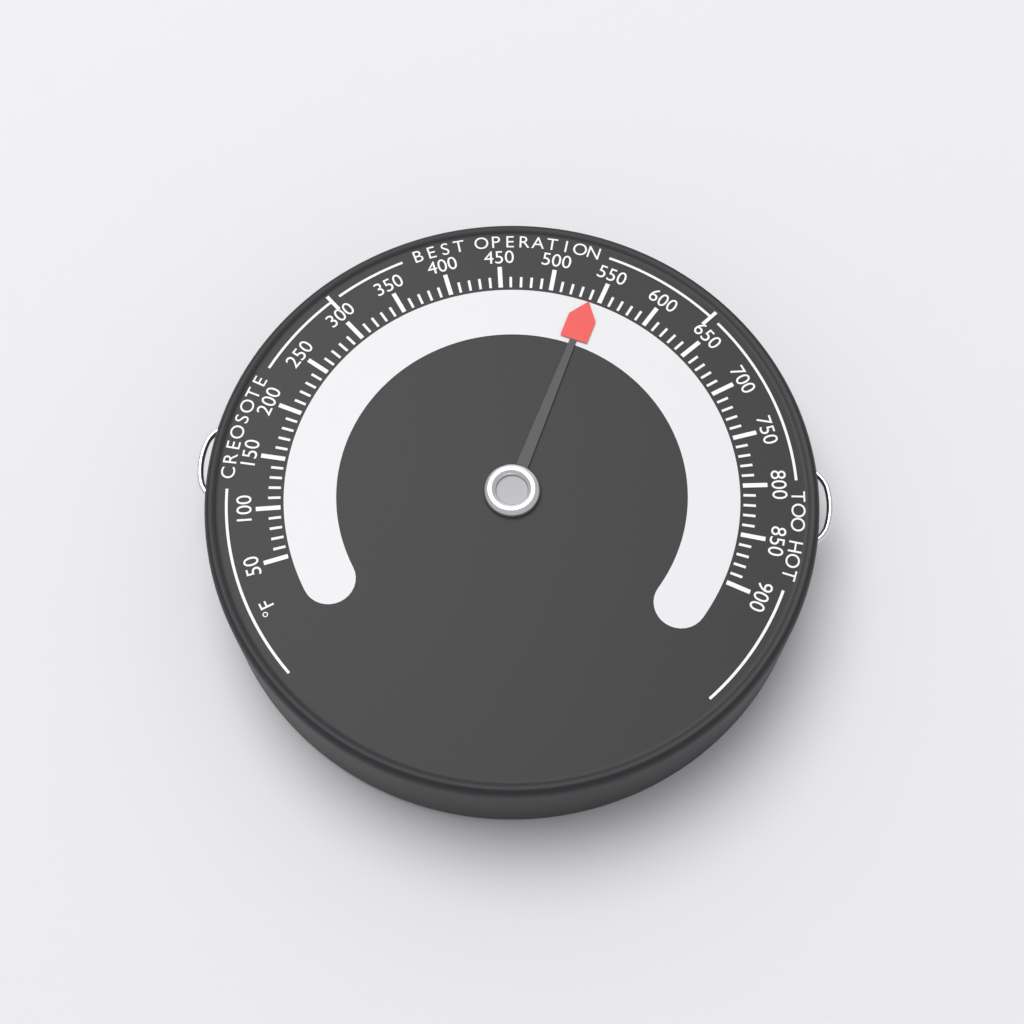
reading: 540 °F
